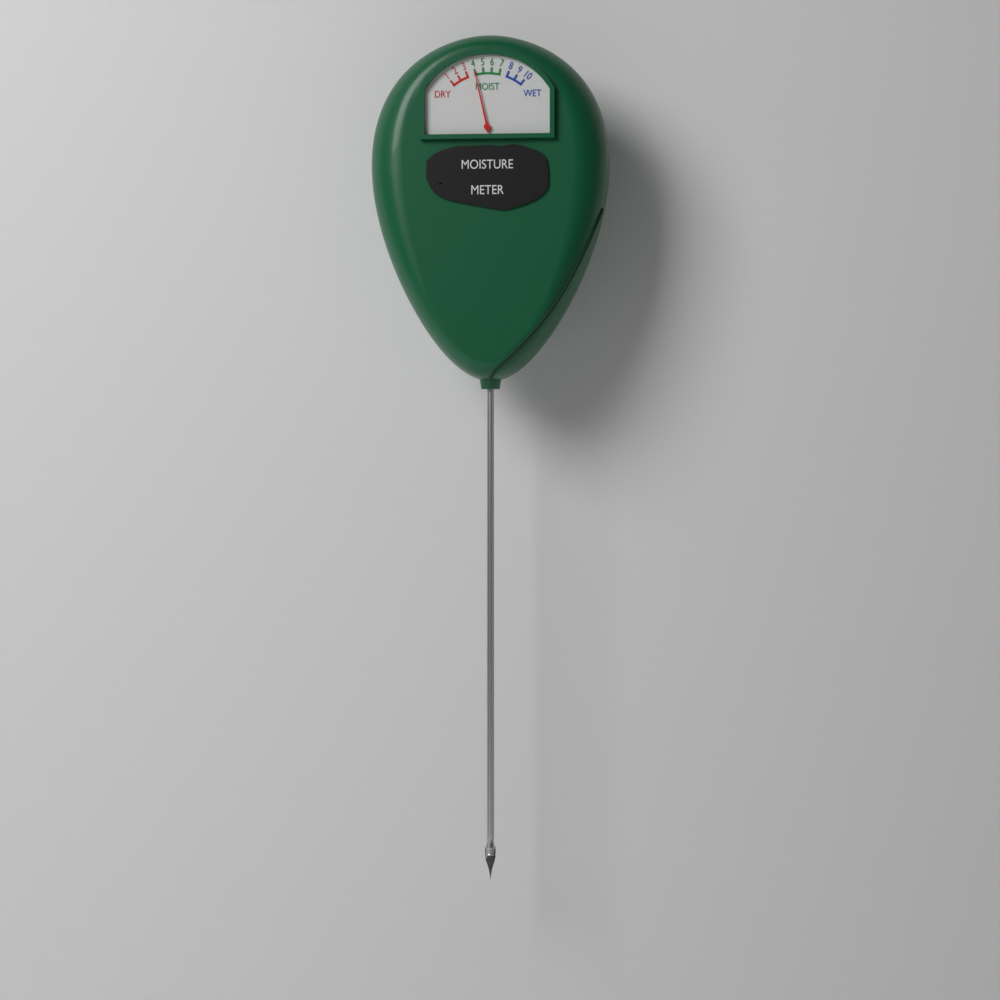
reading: 4 (no unit)
